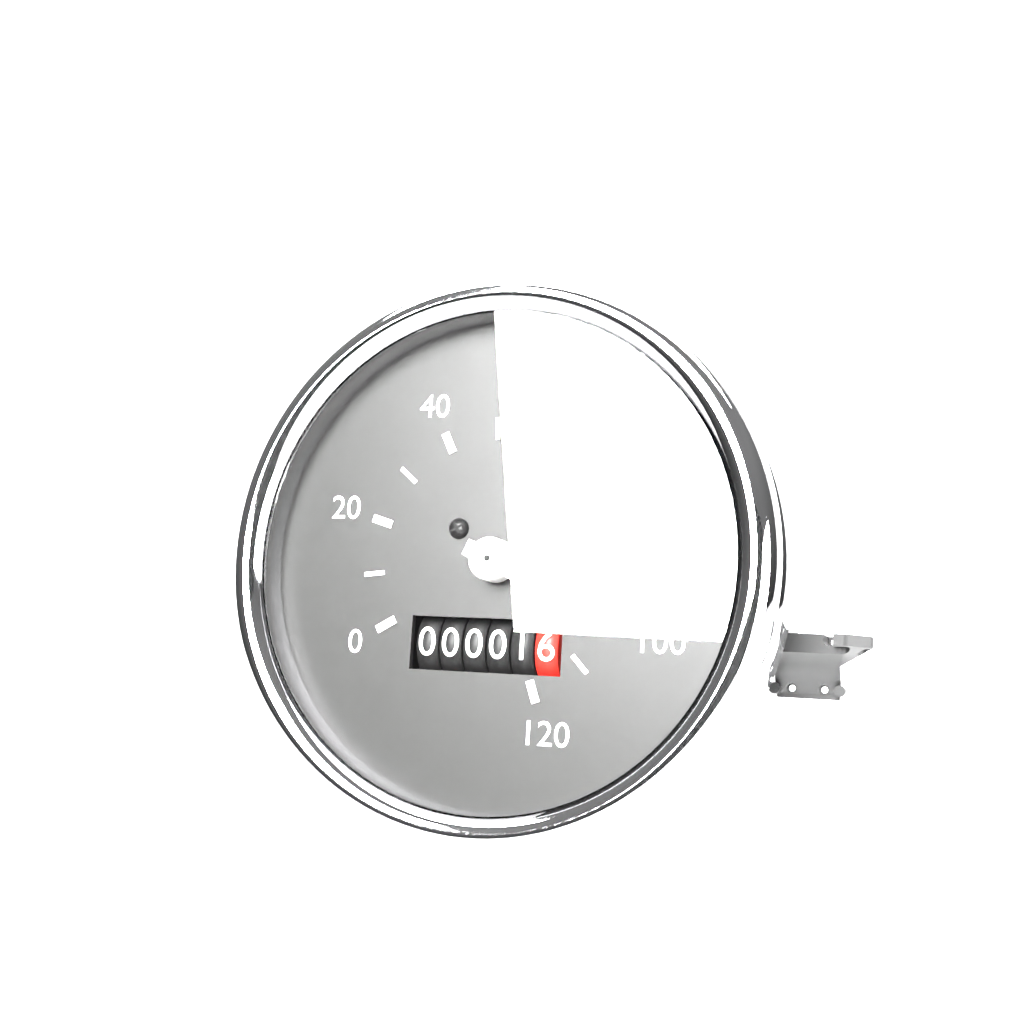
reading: 100 km/h
